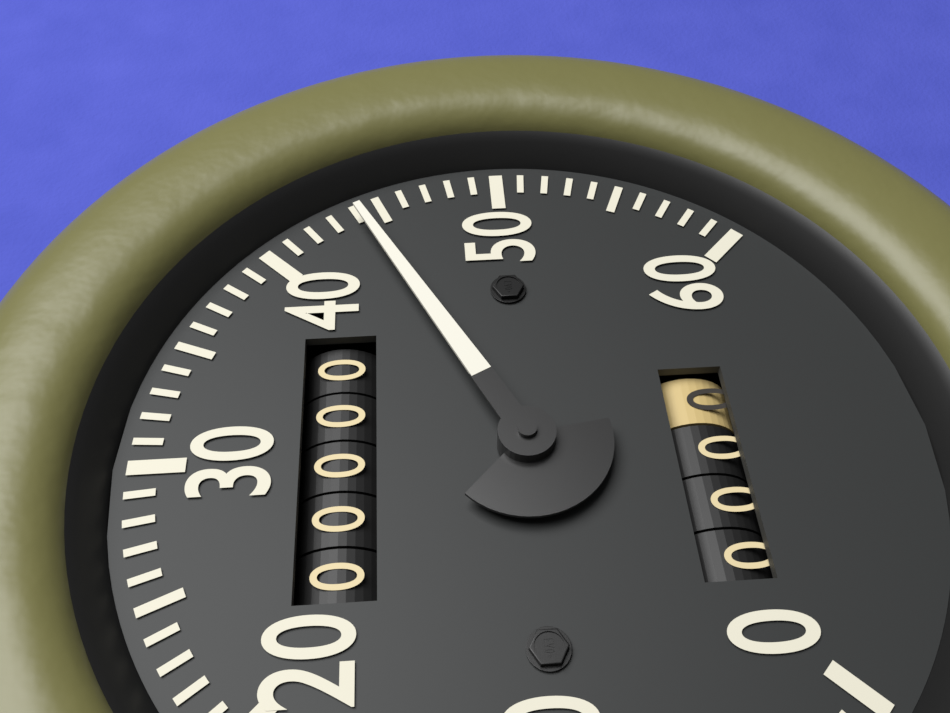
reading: 44 (no unit)
